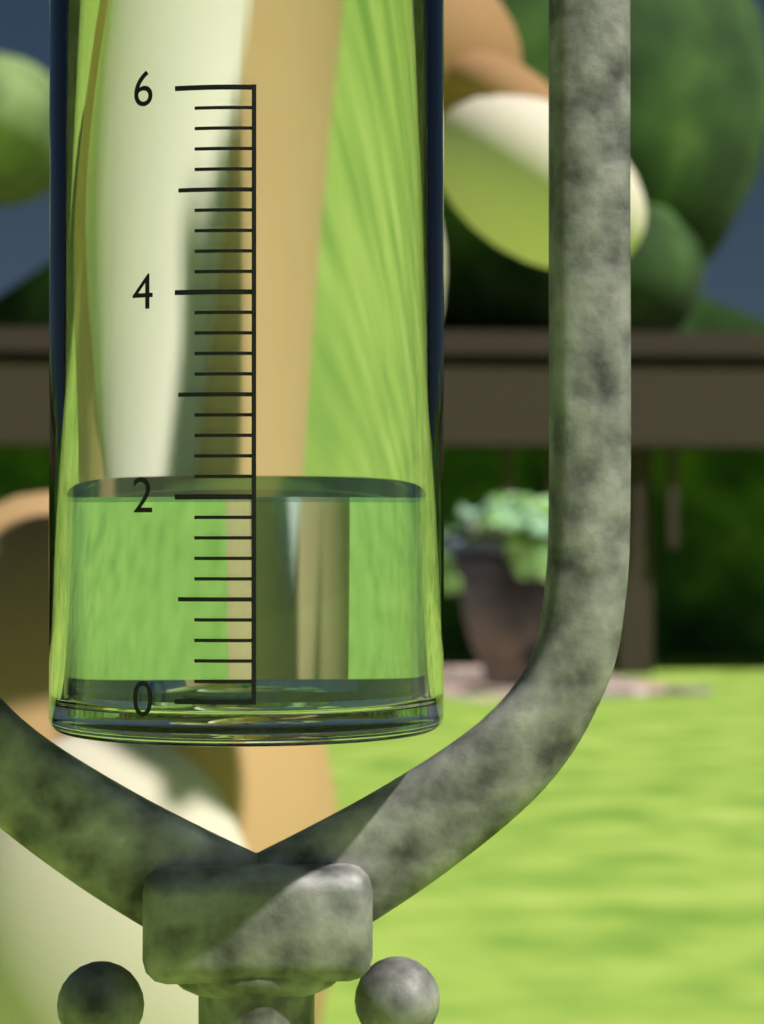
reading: 2.0 (no unit)
